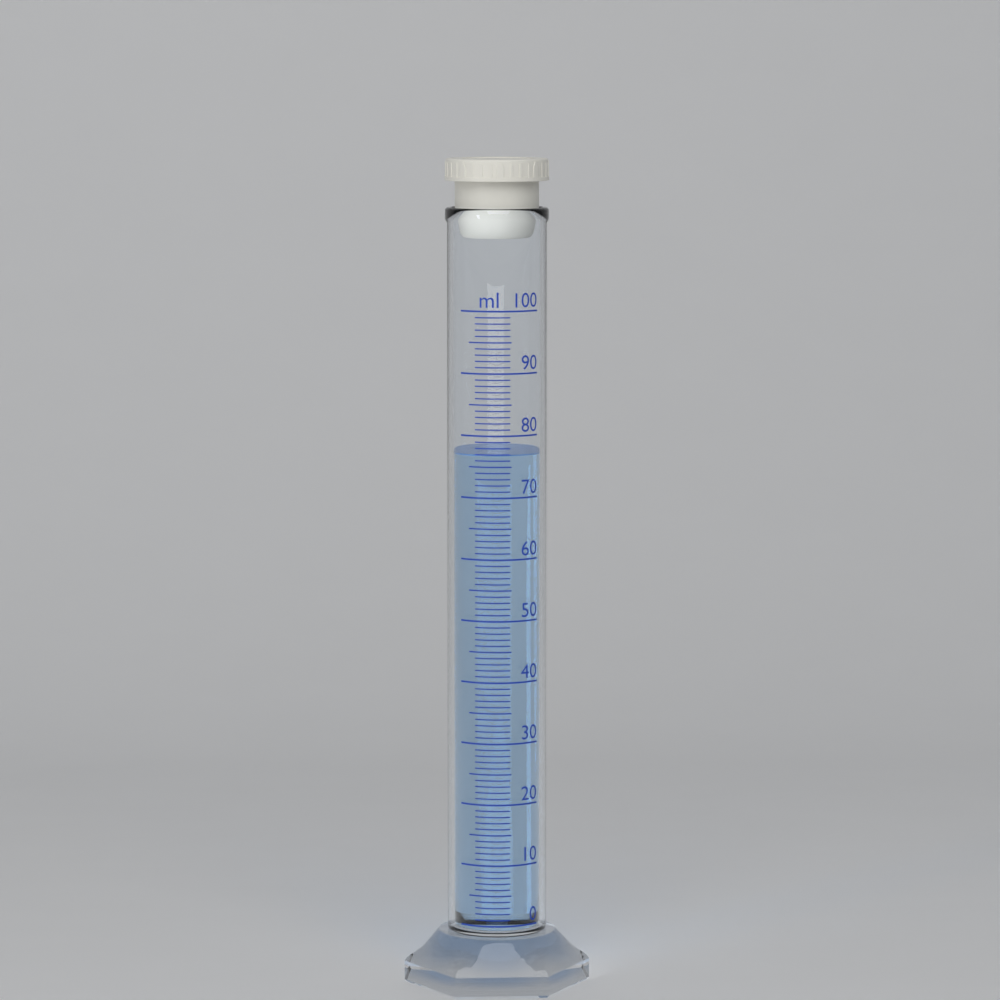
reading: 77 ml
